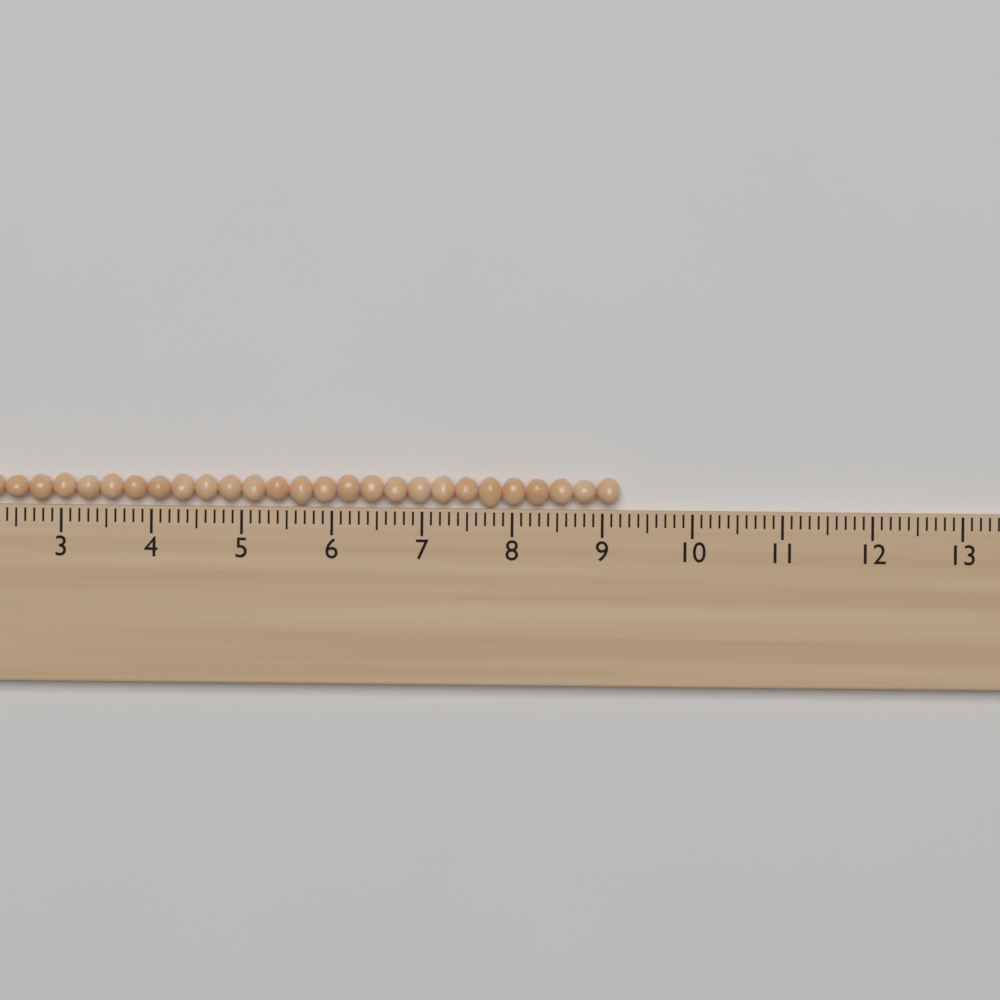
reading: 9.2 (no unit)
